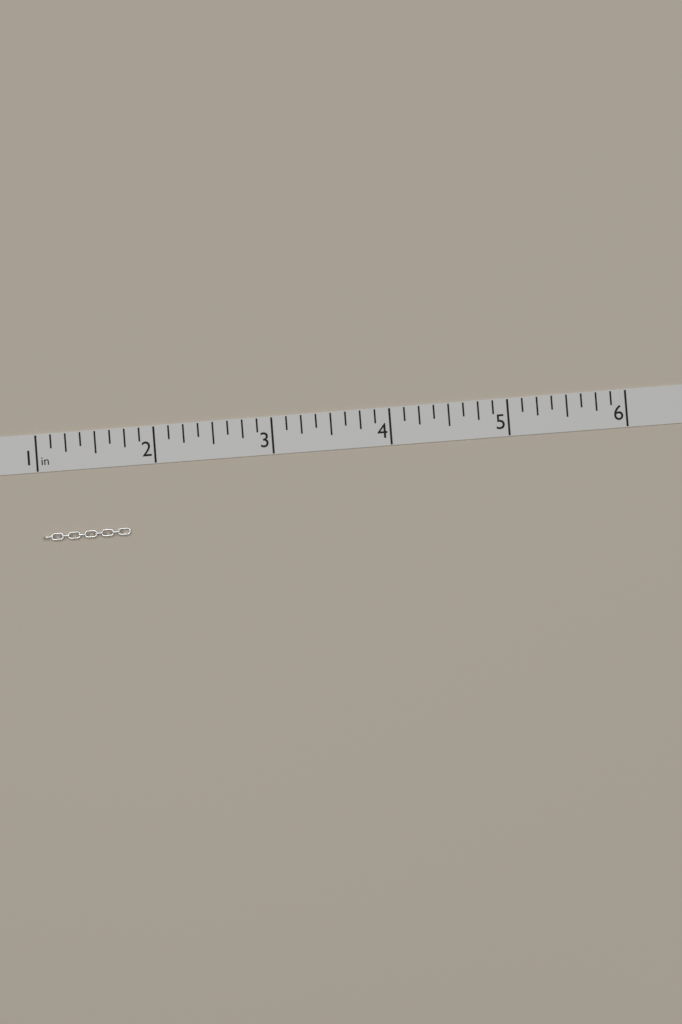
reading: 1.750 in
